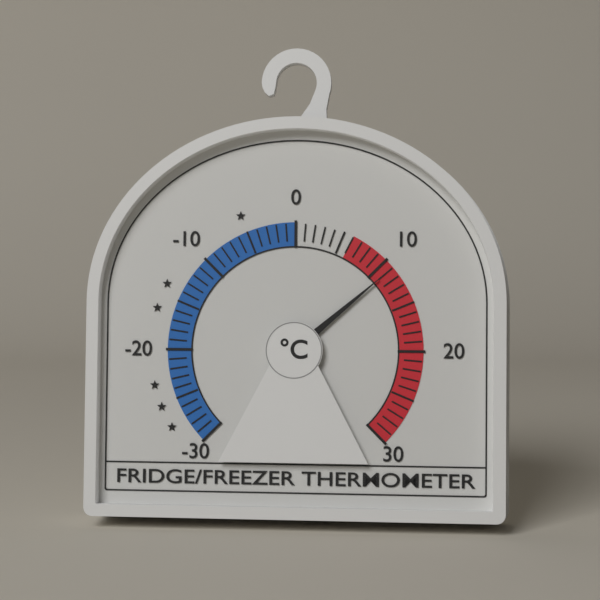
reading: 11 °C
